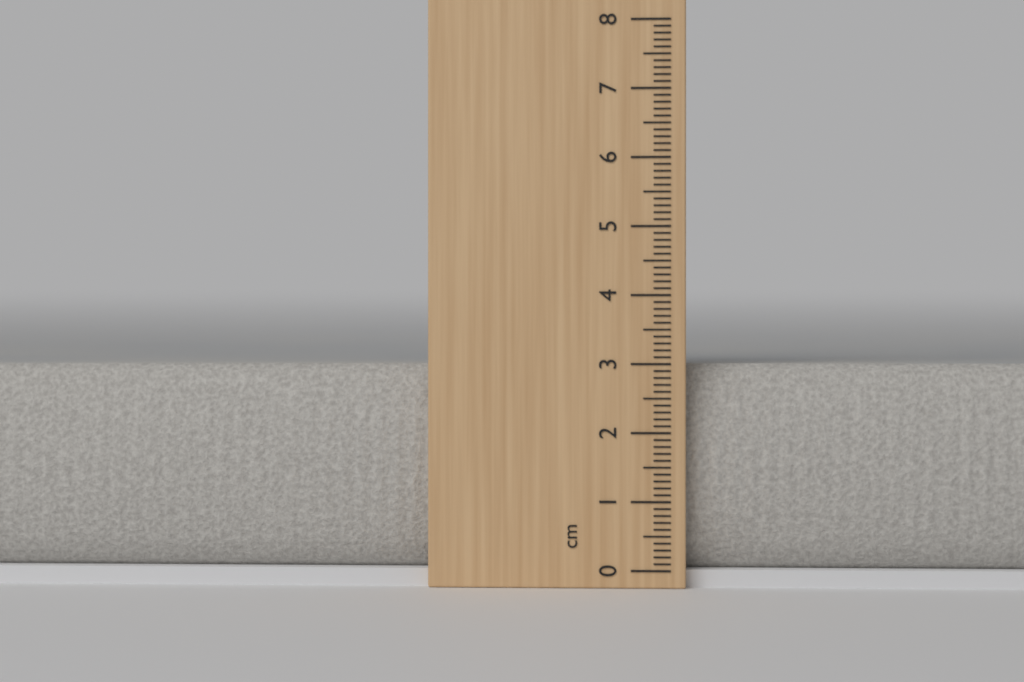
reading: 3.0 cm
